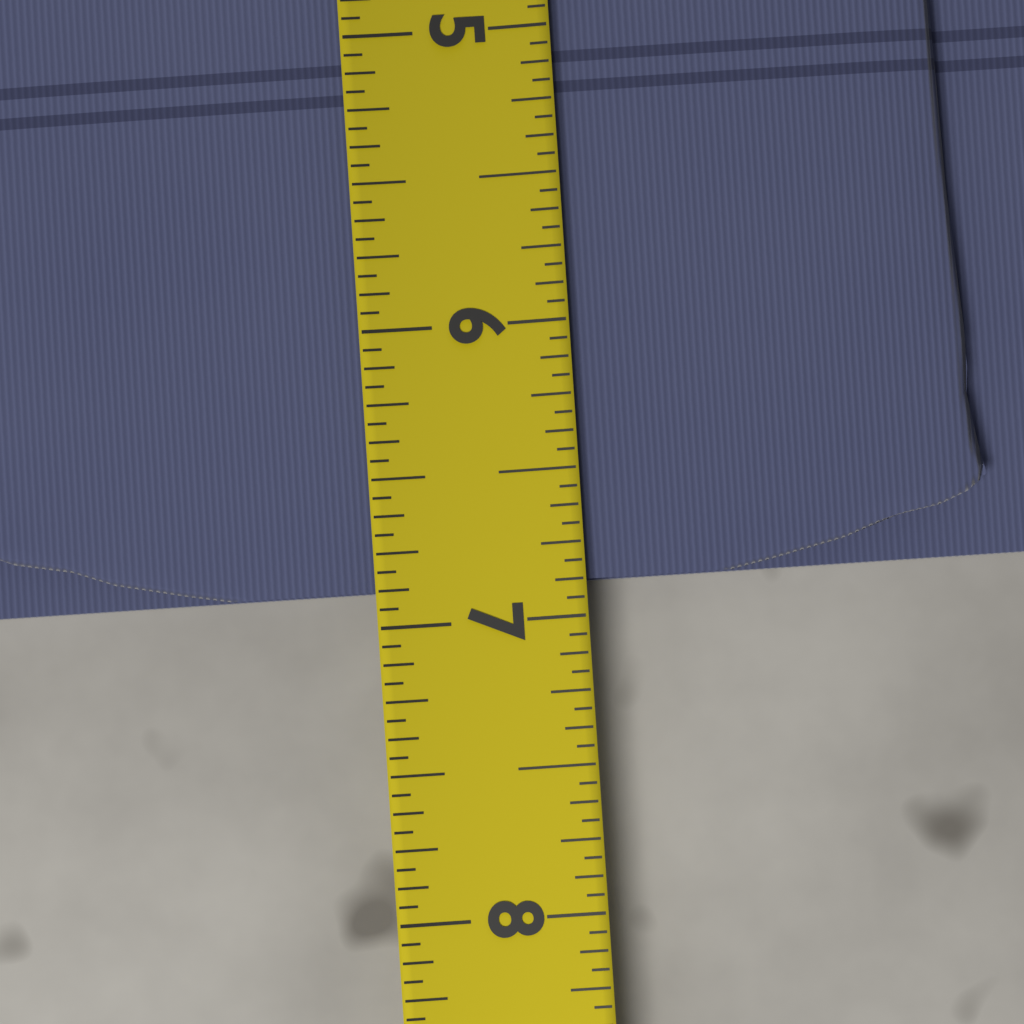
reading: 6.8750 (no unit)
